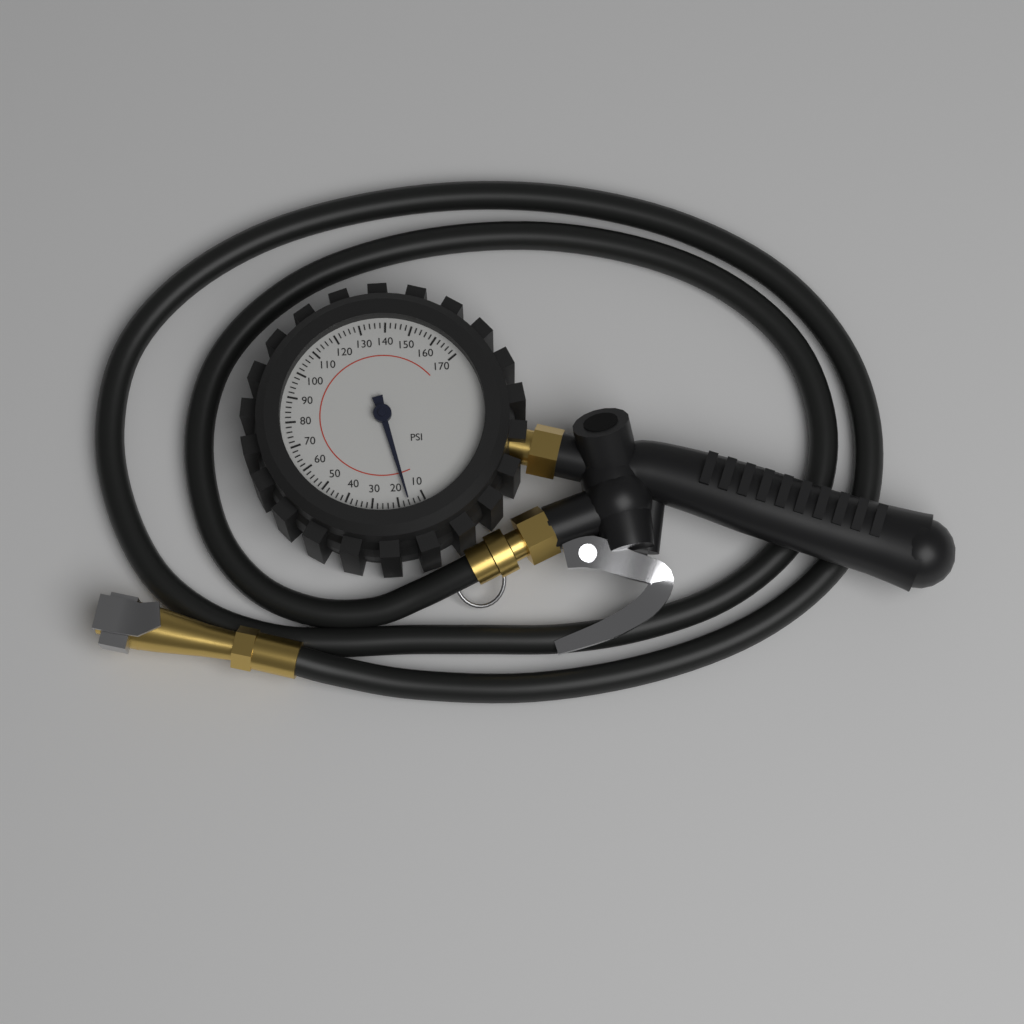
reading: 16 psi
